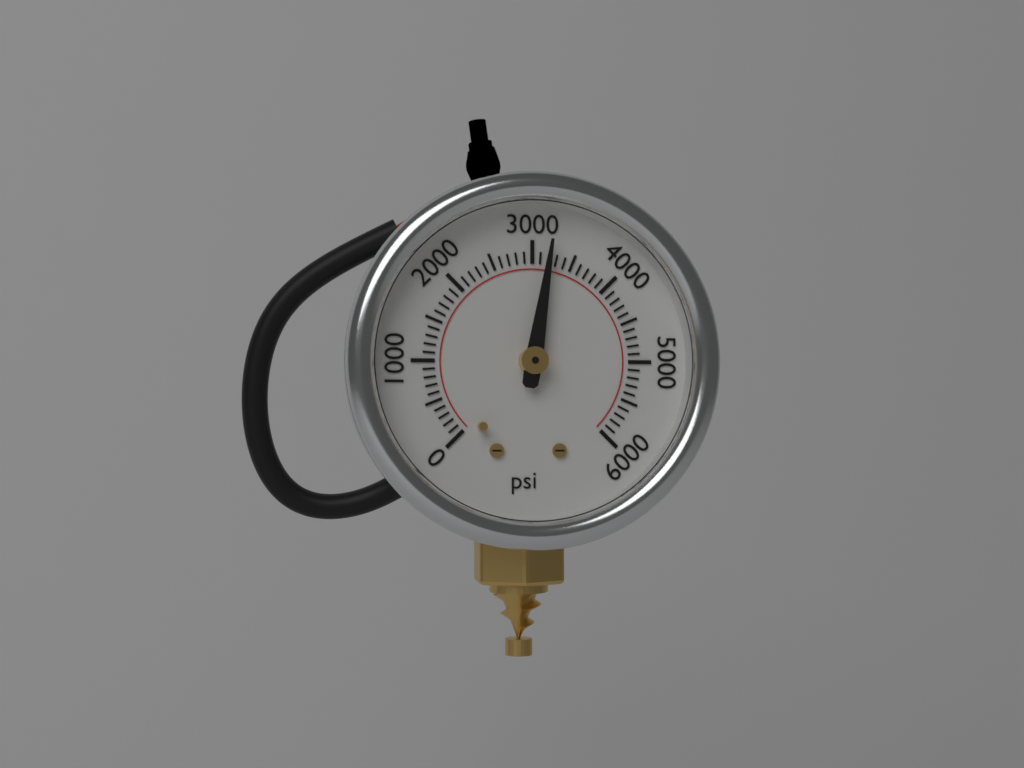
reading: 3200 psi
